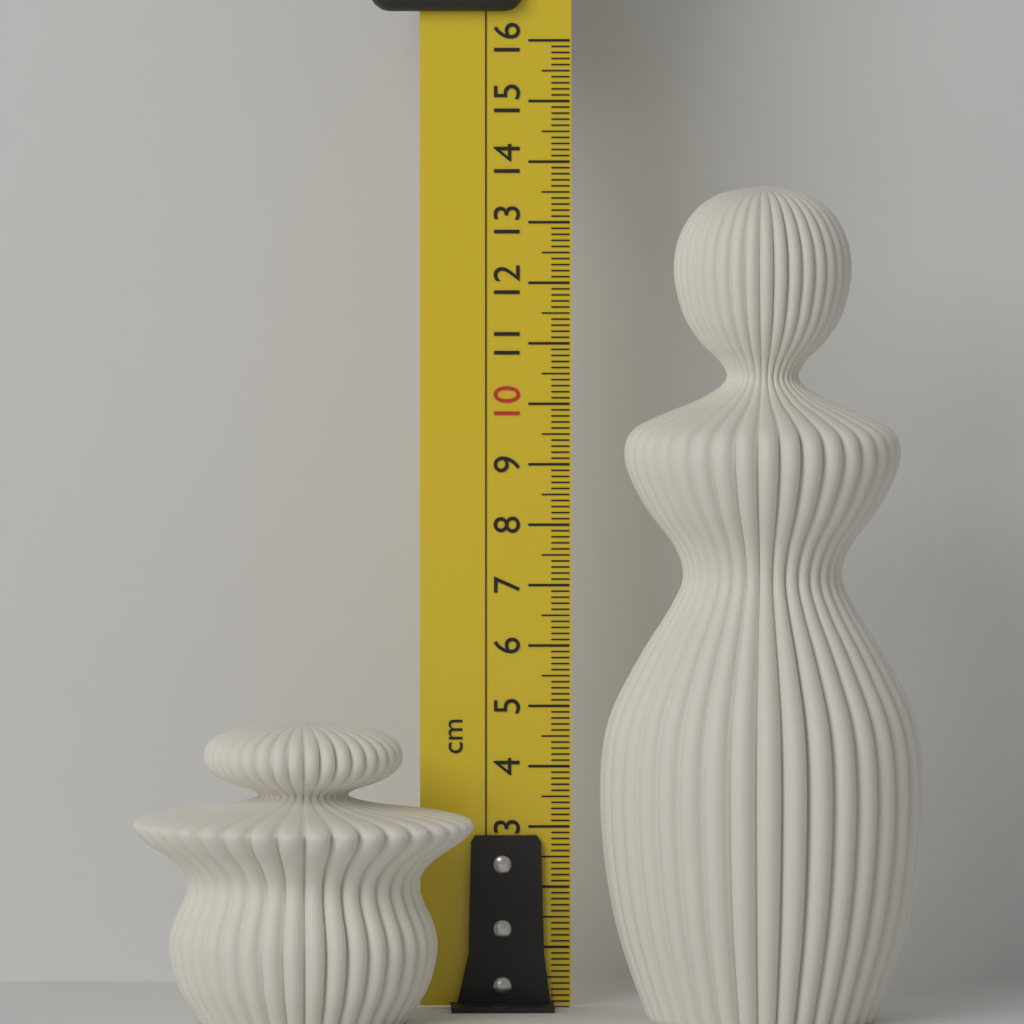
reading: 4.9 cm
